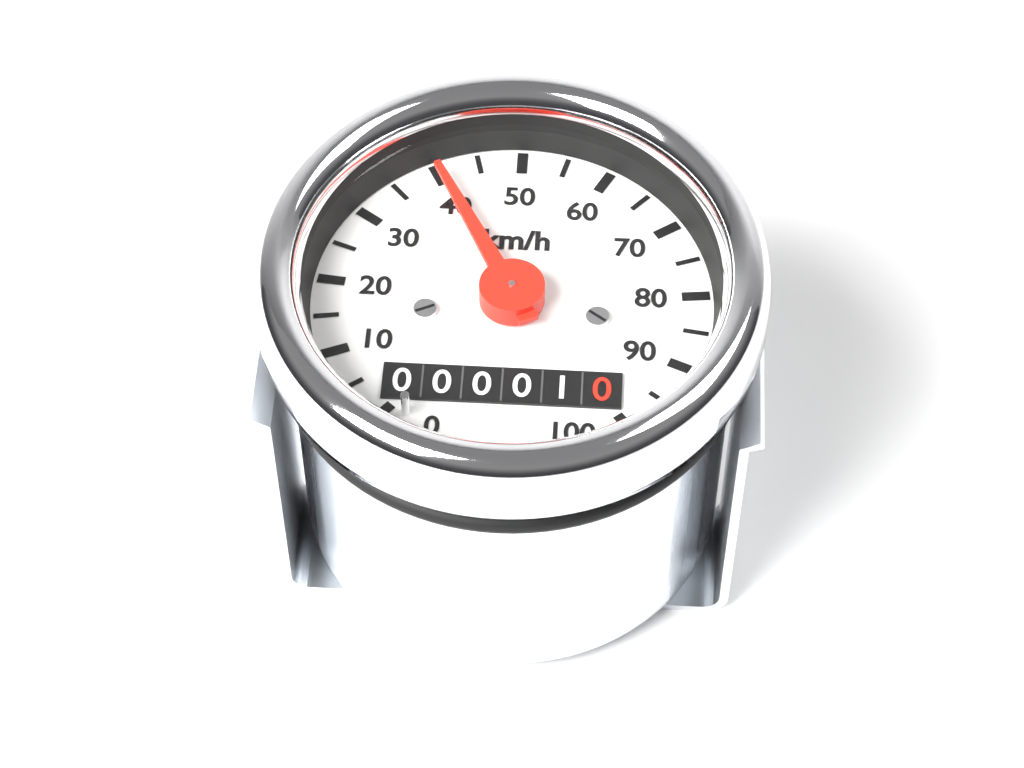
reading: 40 km/h
